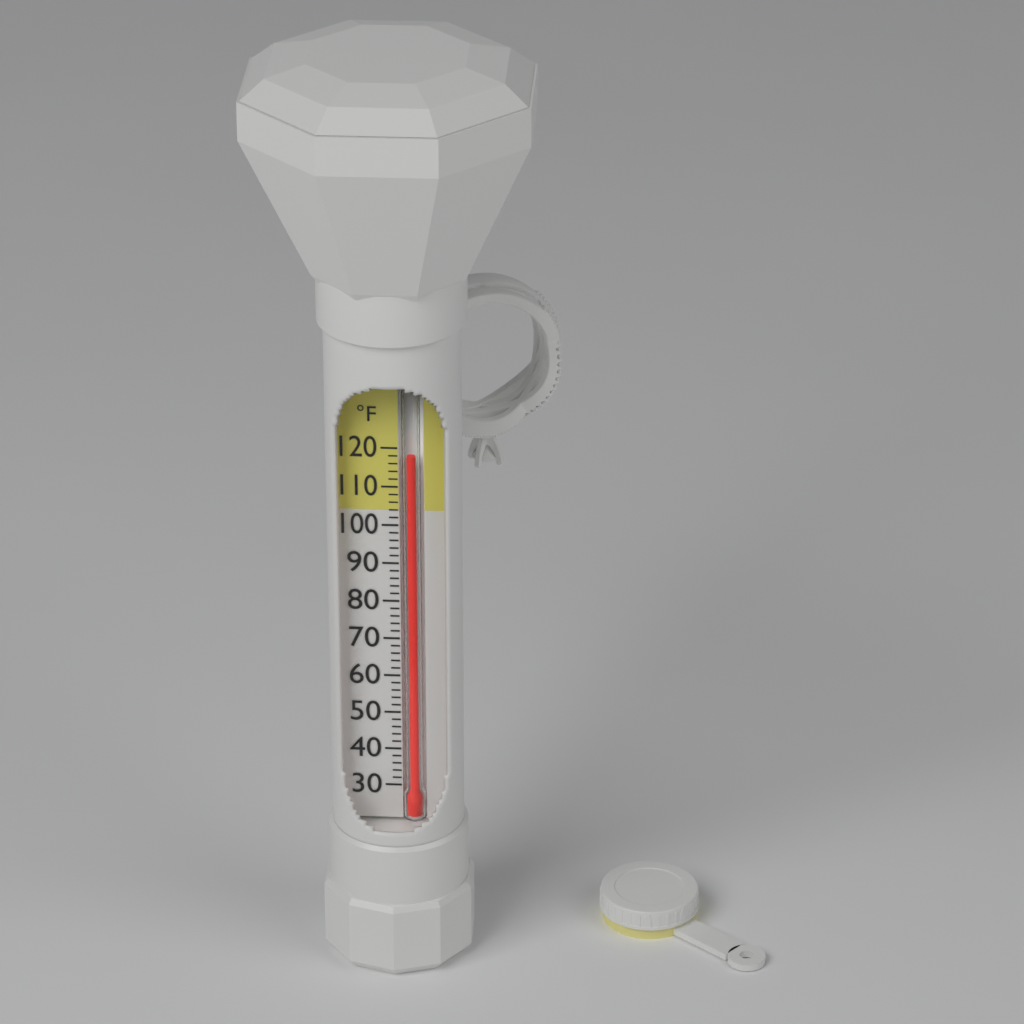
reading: 118 °F
